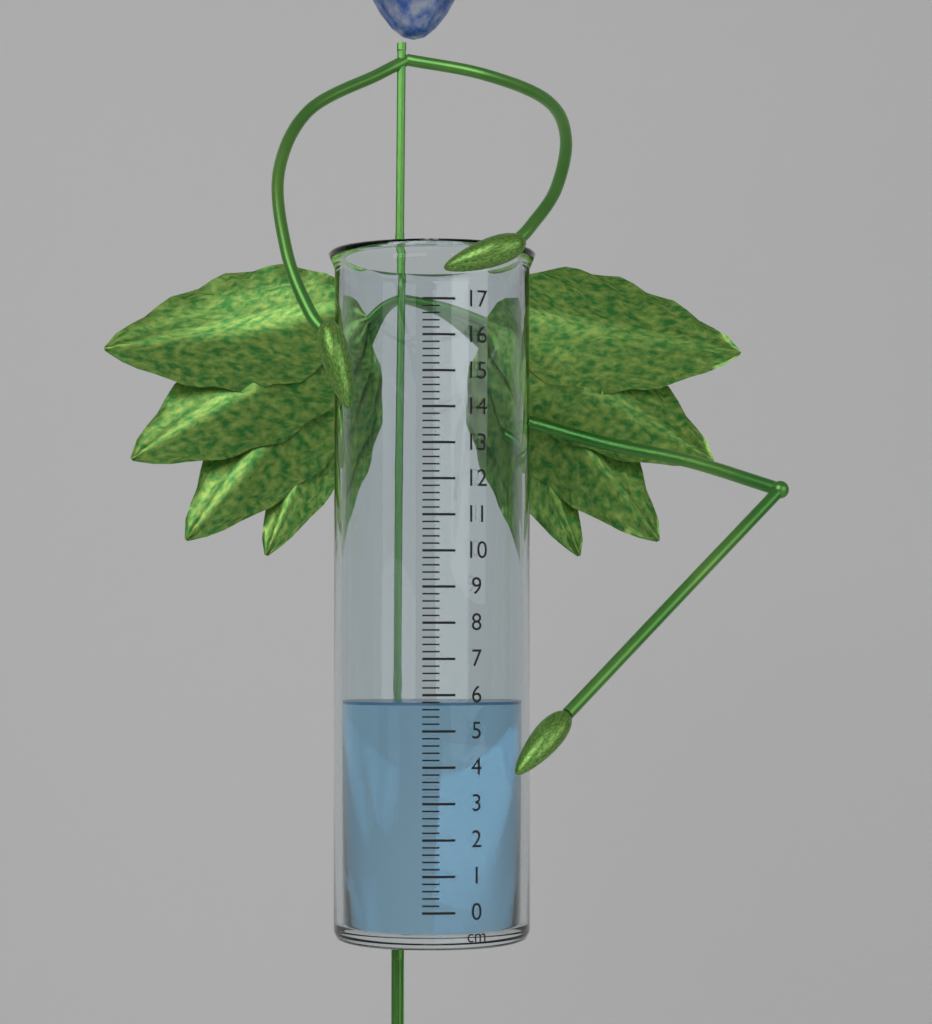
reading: 5.8 cm
